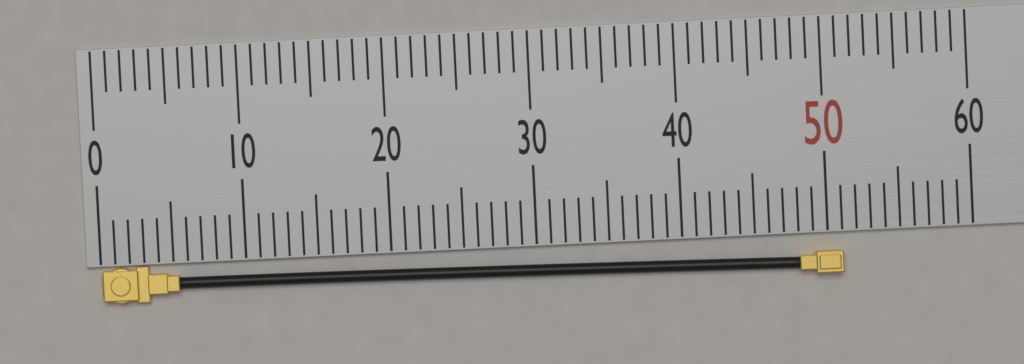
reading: 51 (no unit)
